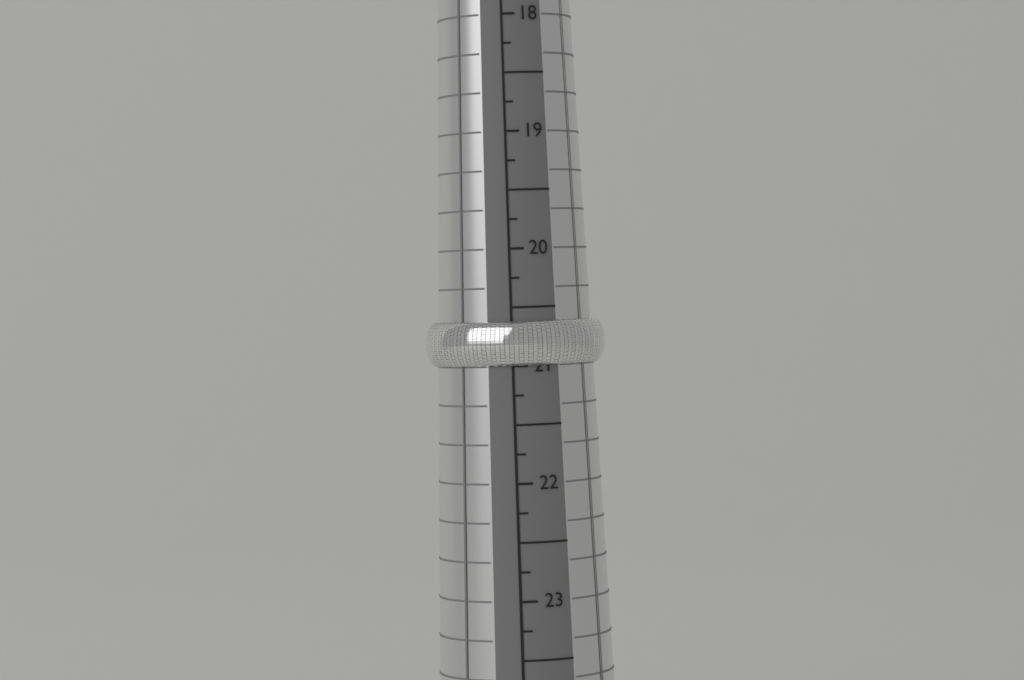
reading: 21.00 mm
